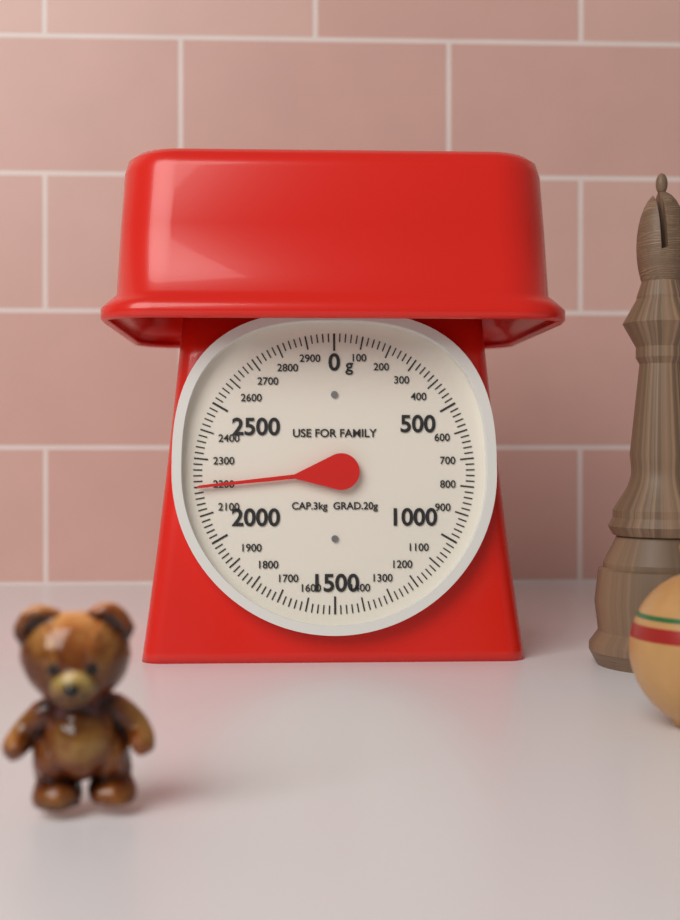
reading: 2200 g
